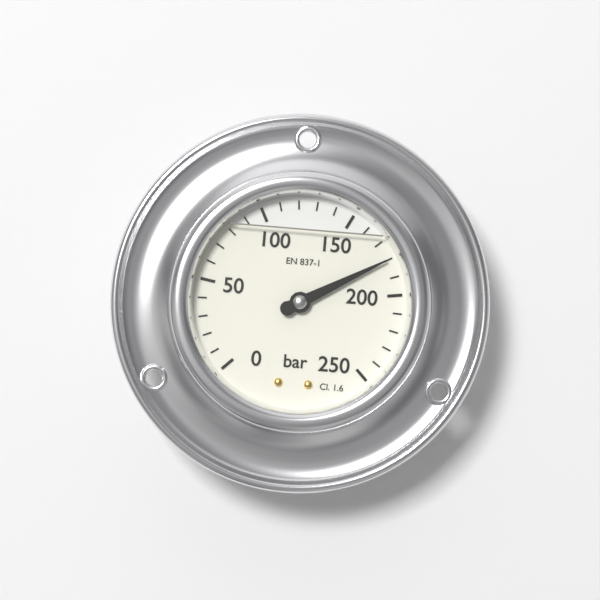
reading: 180 bar
